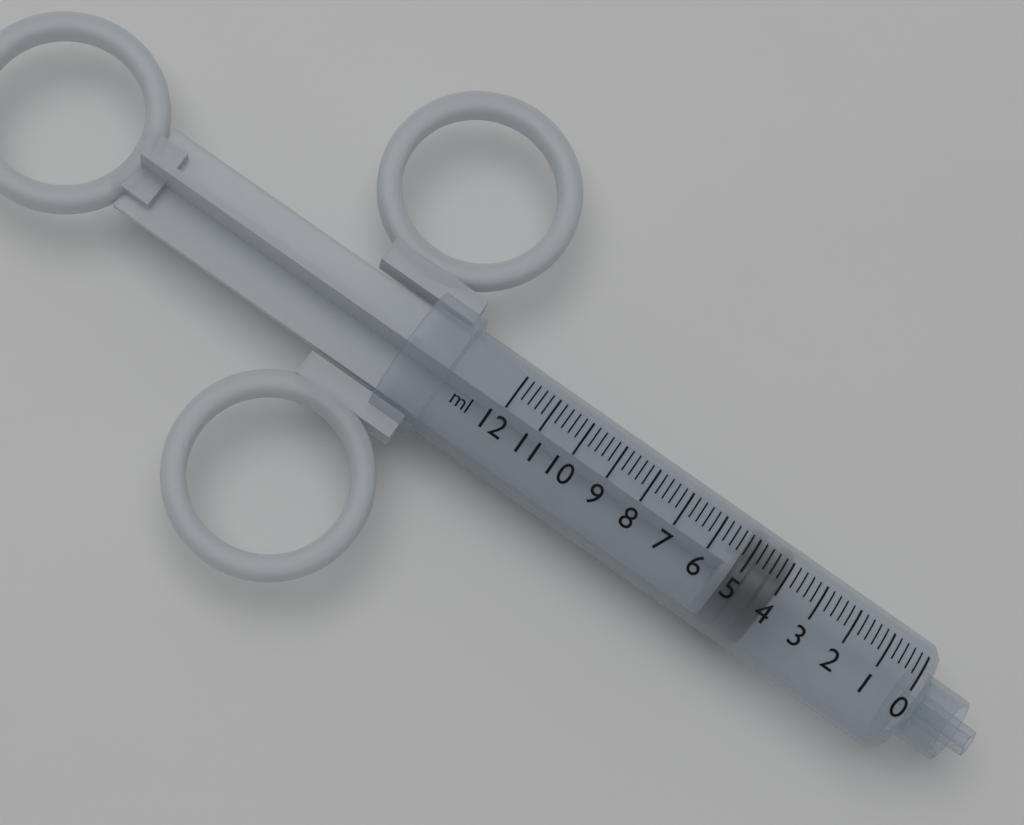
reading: 4.0 ml
